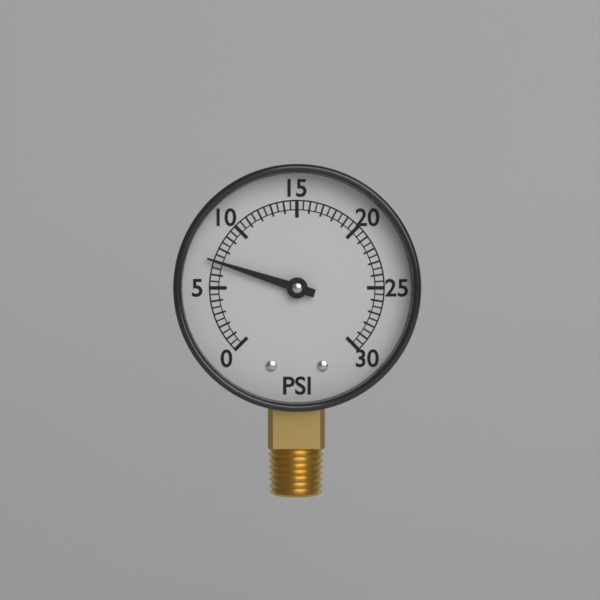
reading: 7.0 psi
